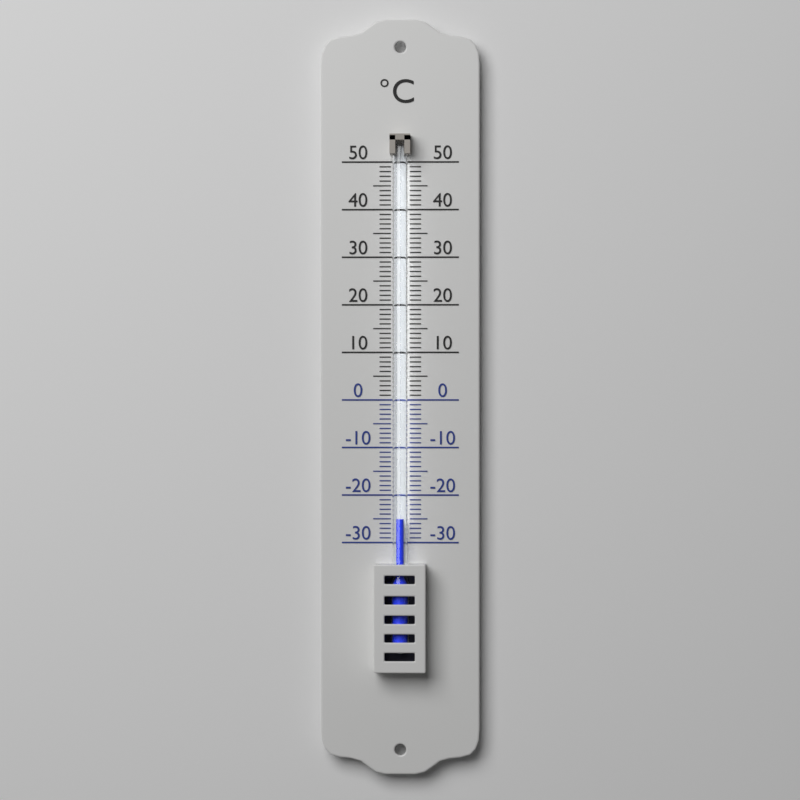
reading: -25 °C
